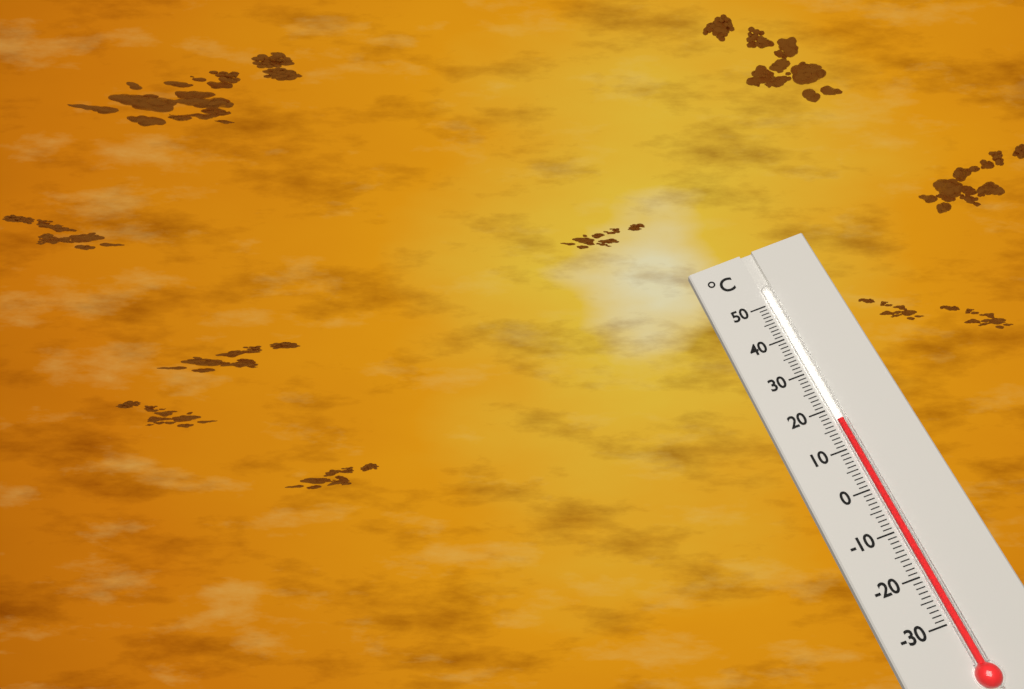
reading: 17 °C
